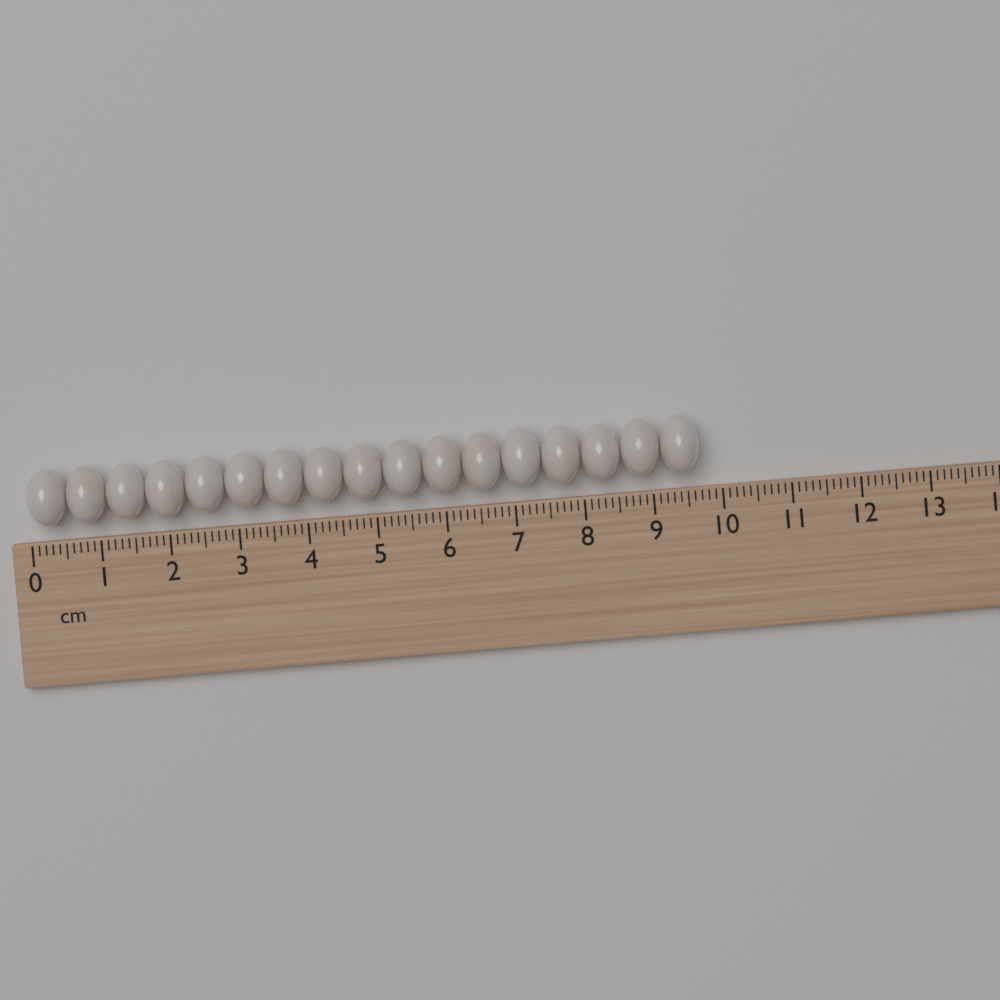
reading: 9.7 cm
